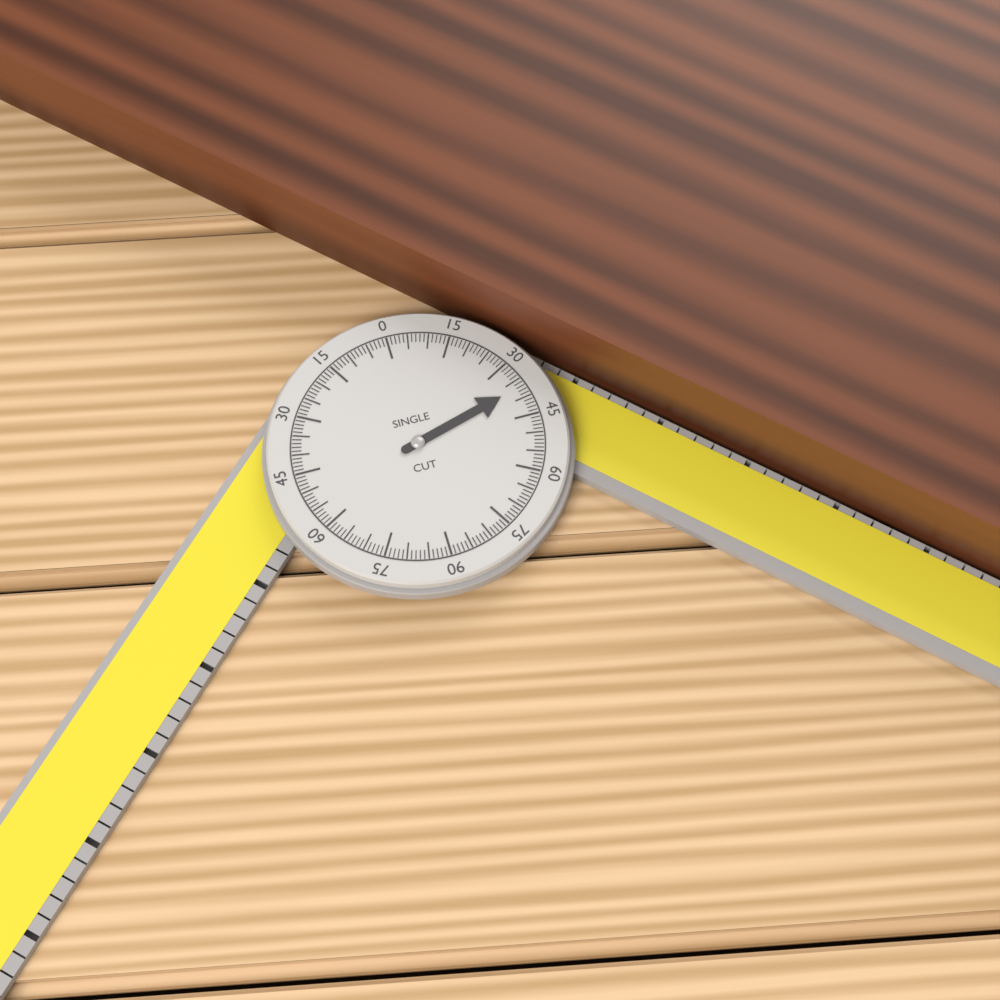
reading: 37 °
